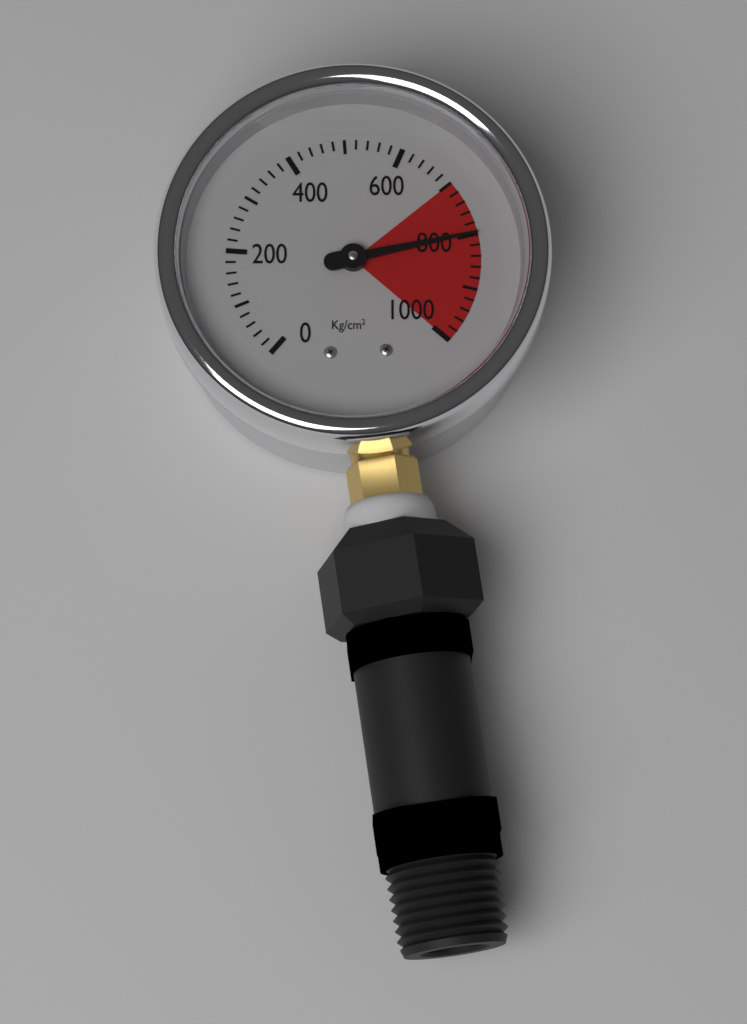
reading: 800 kg/cm²
